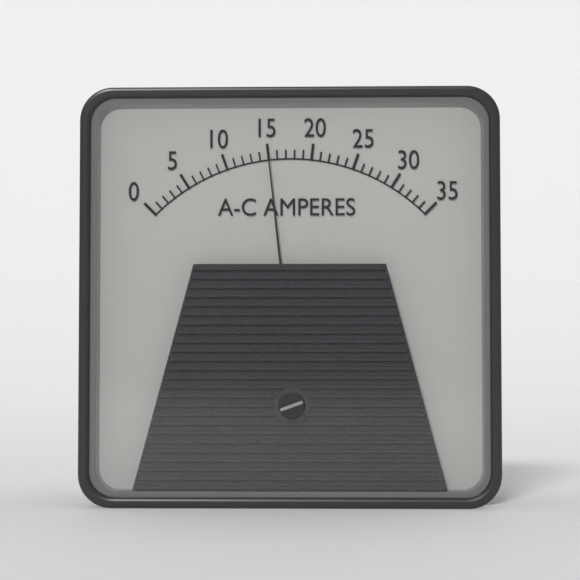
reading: 15 A
